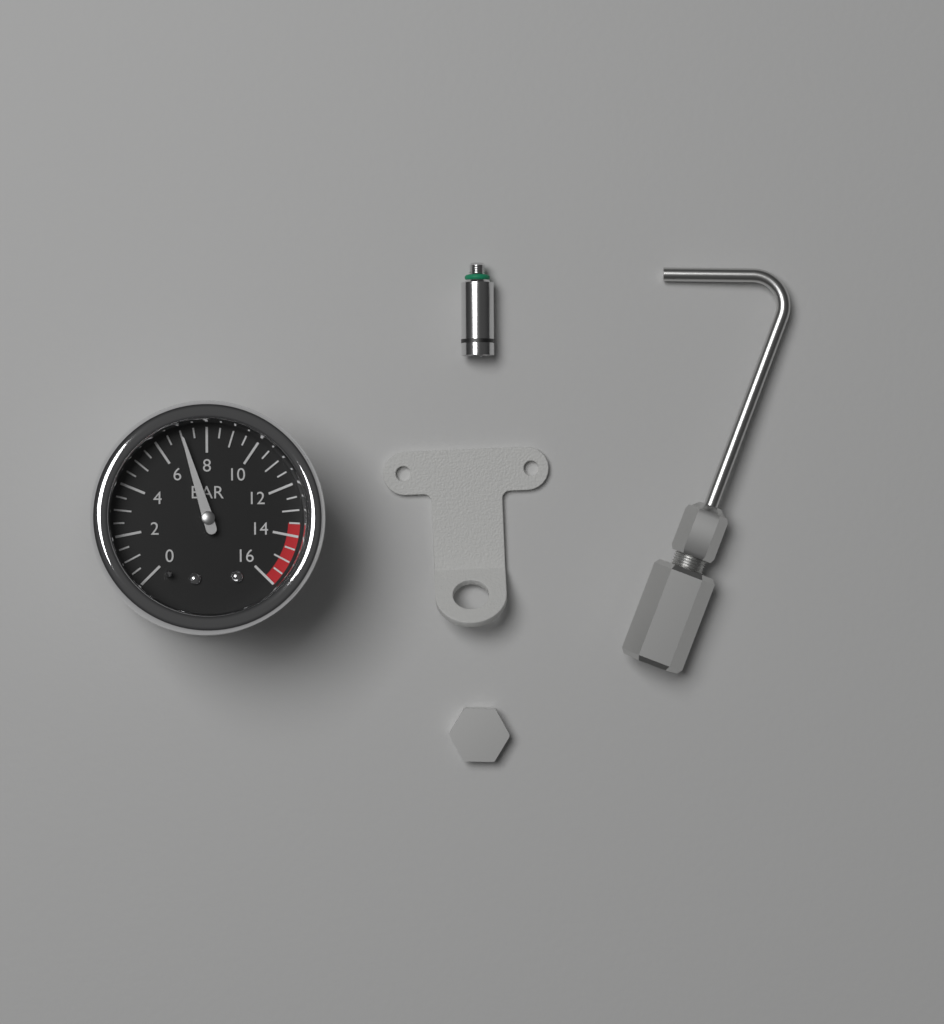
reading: 7.0 bar
